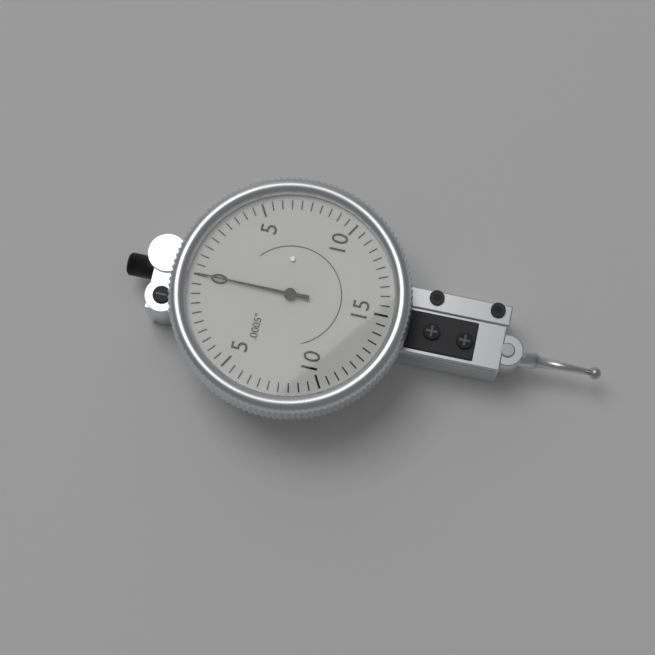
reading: 0.0 in
